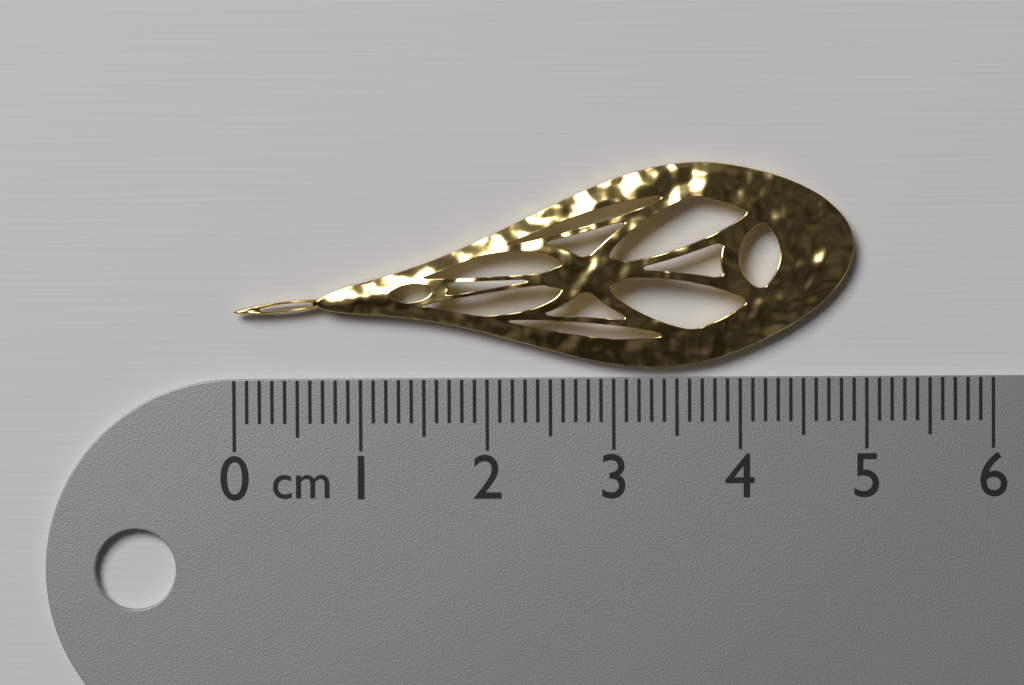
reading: 4.9 cm
